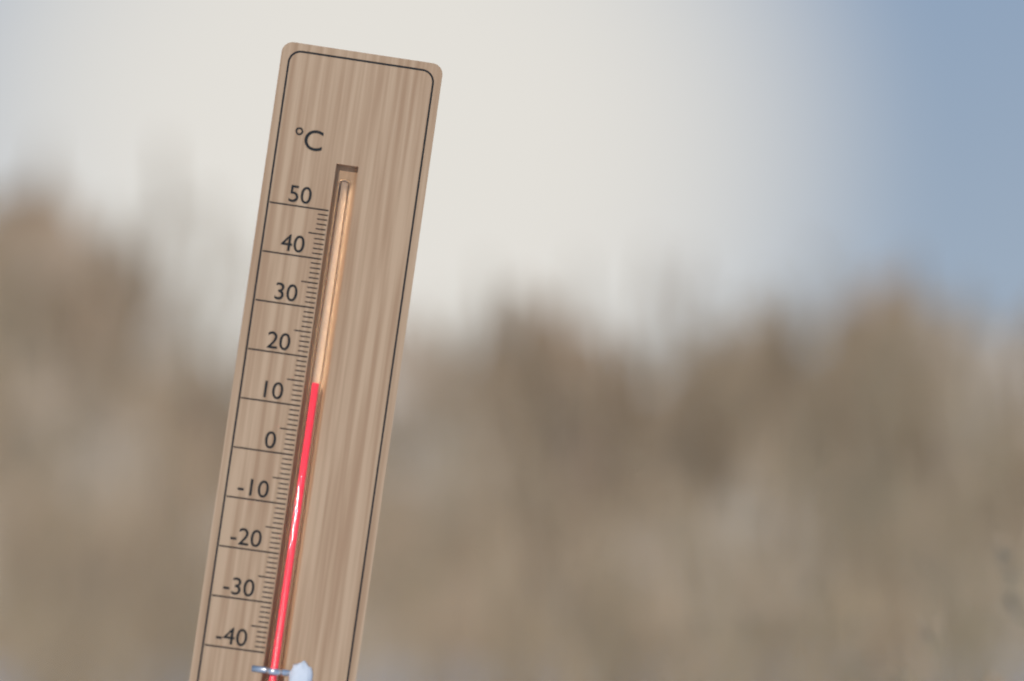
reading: 15 °C
